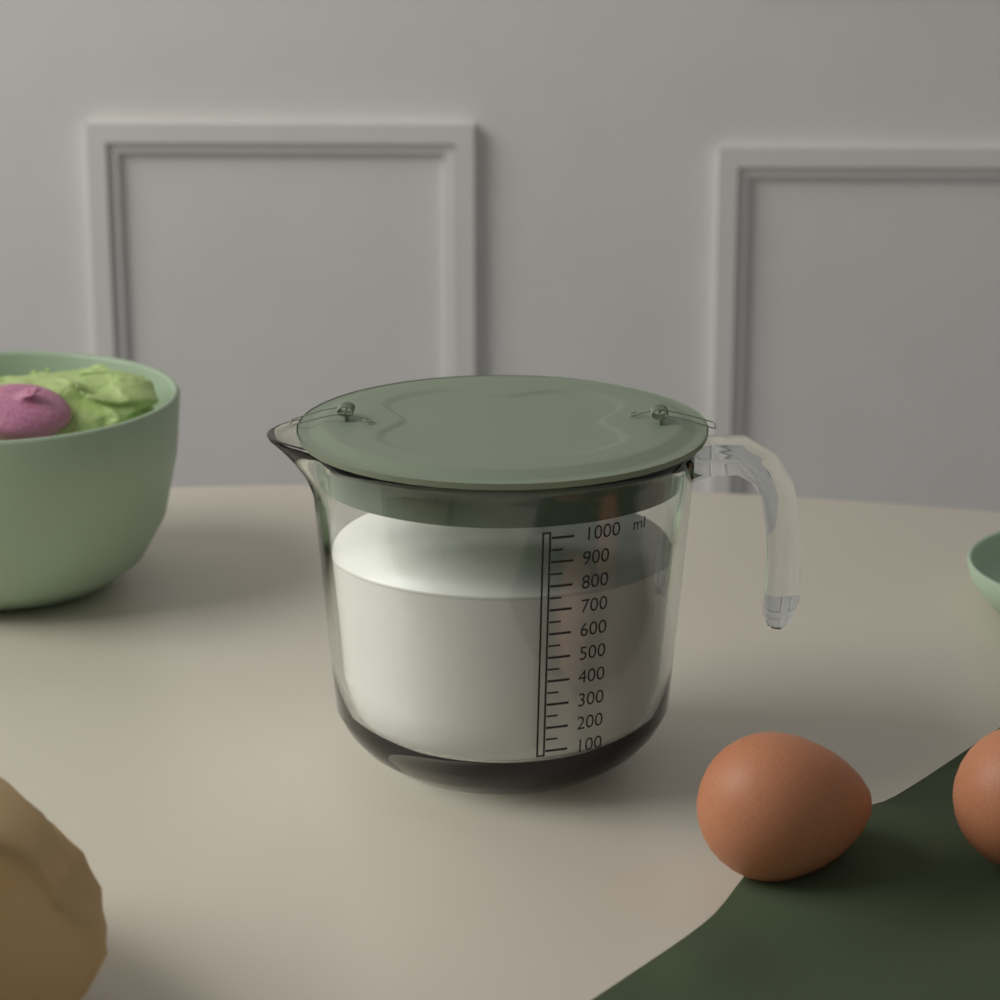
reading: 750 ml
